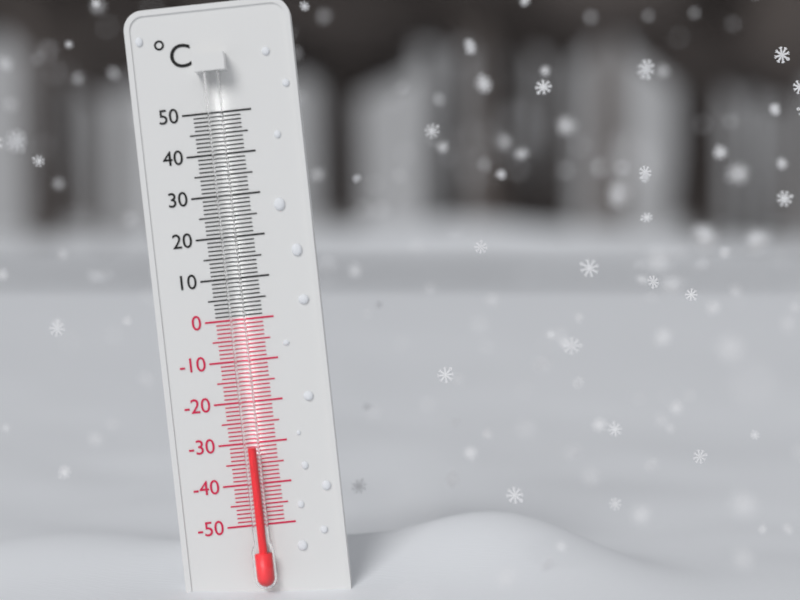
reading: -31 °C
